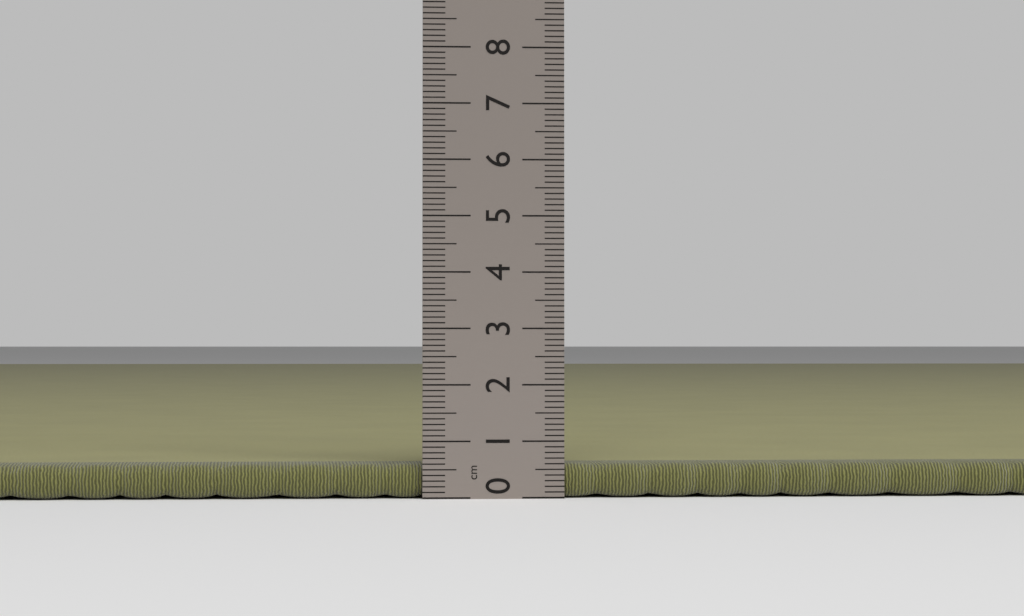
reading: 0.6 cm
